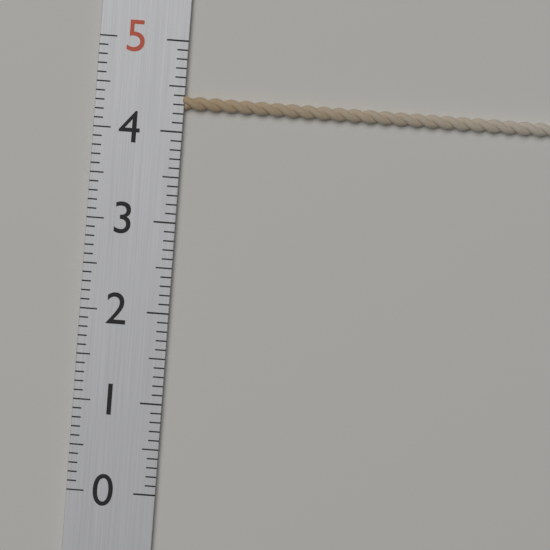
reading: 4.4 (no unit)
